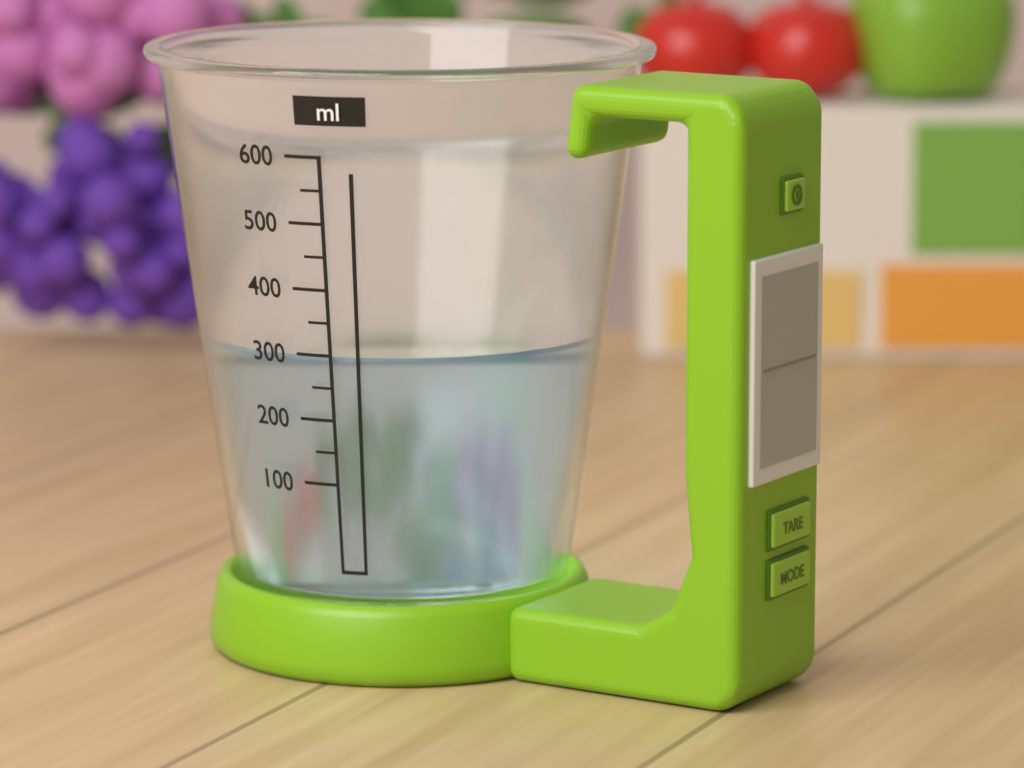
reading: 300 ml
